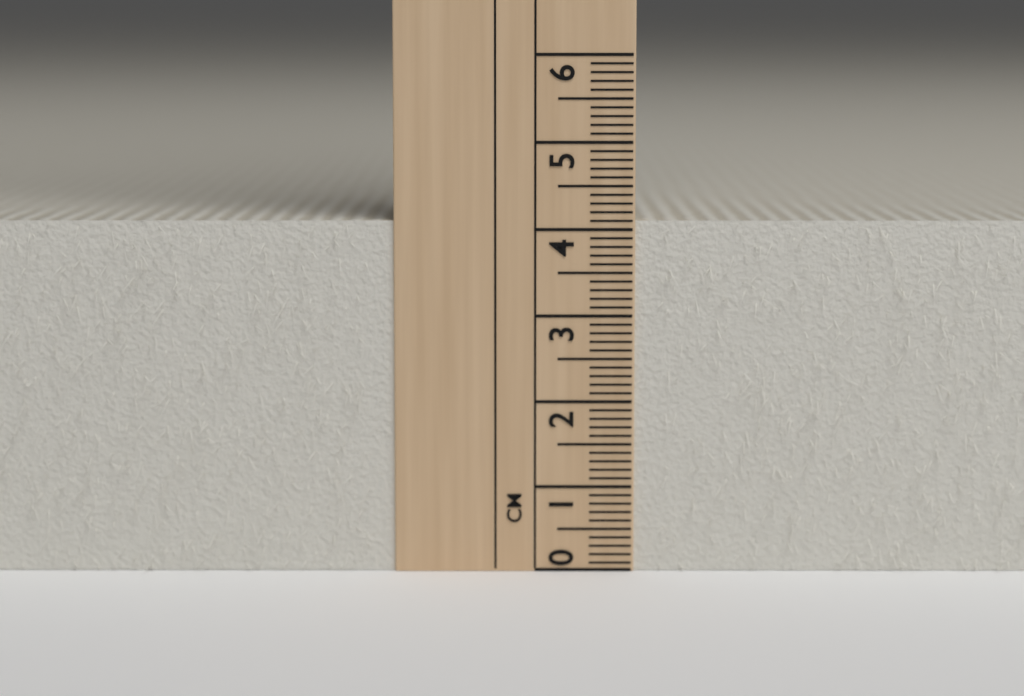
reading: 4.1 cm
